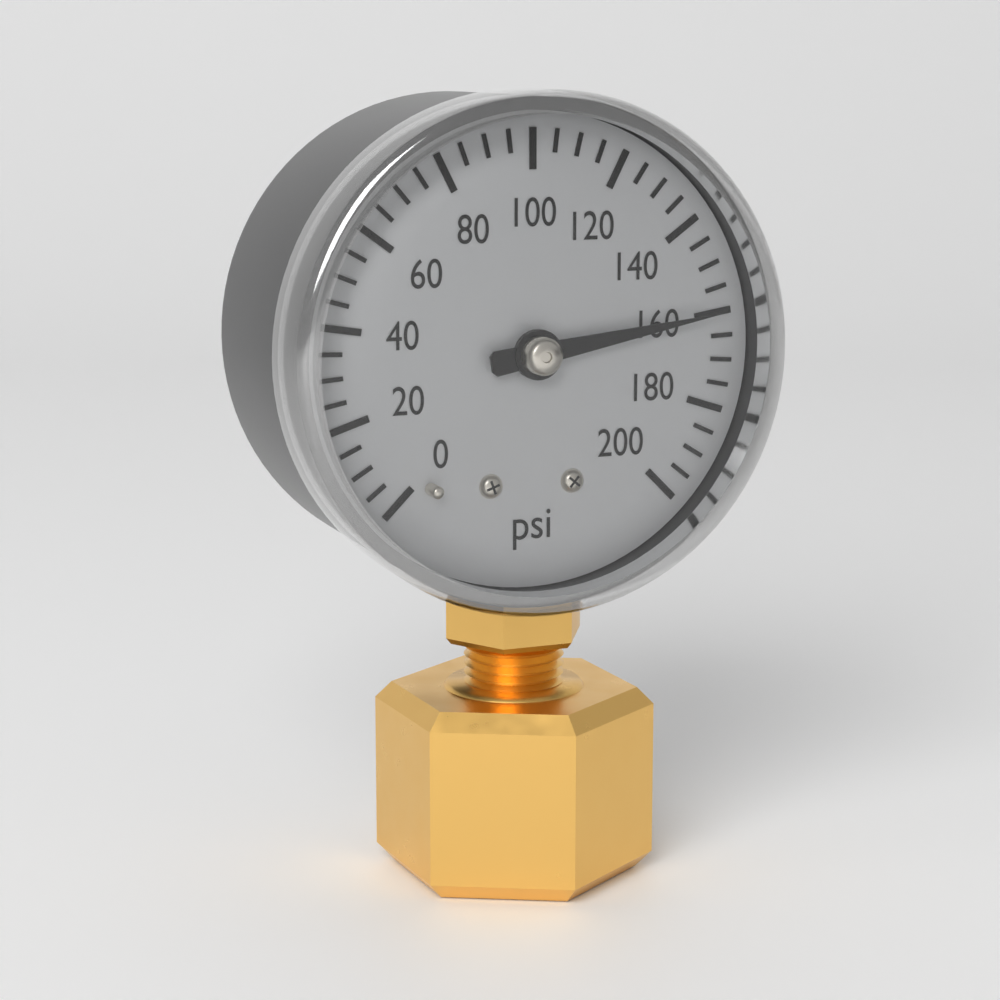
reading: 160 psi
